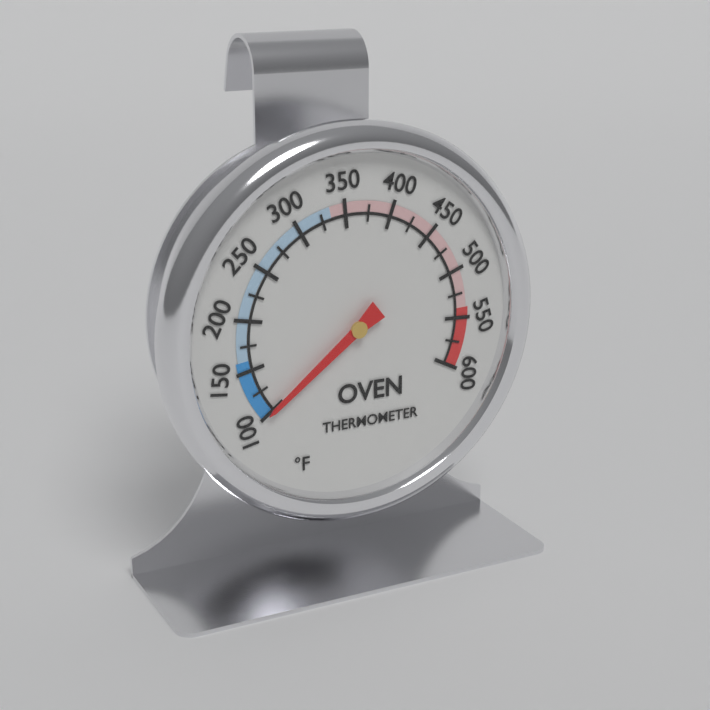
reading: 100 °F
